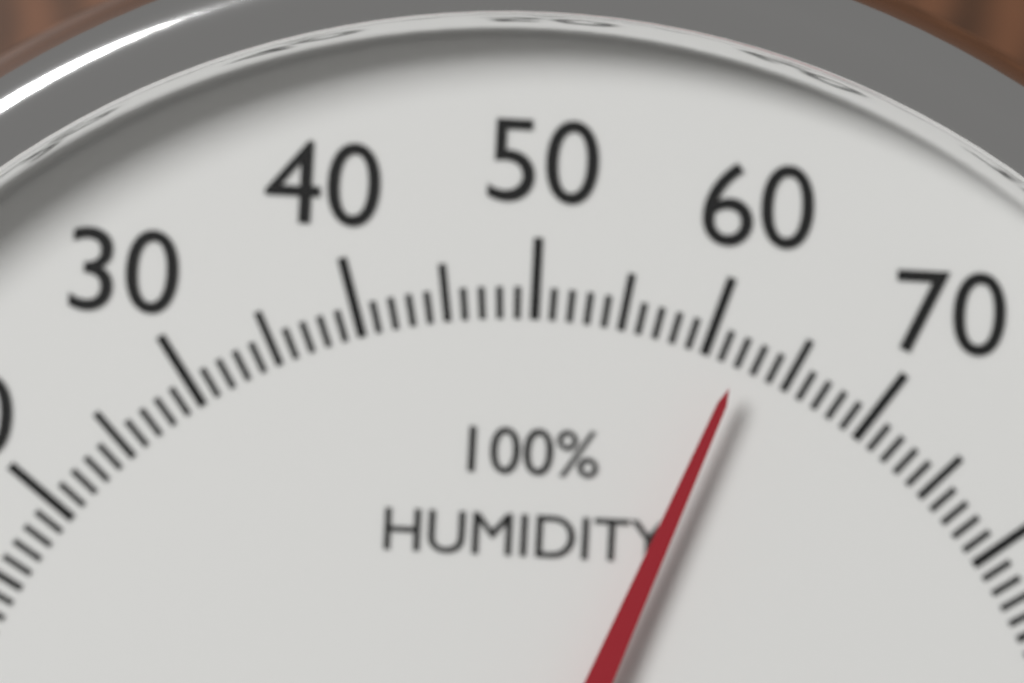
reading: 62 %
